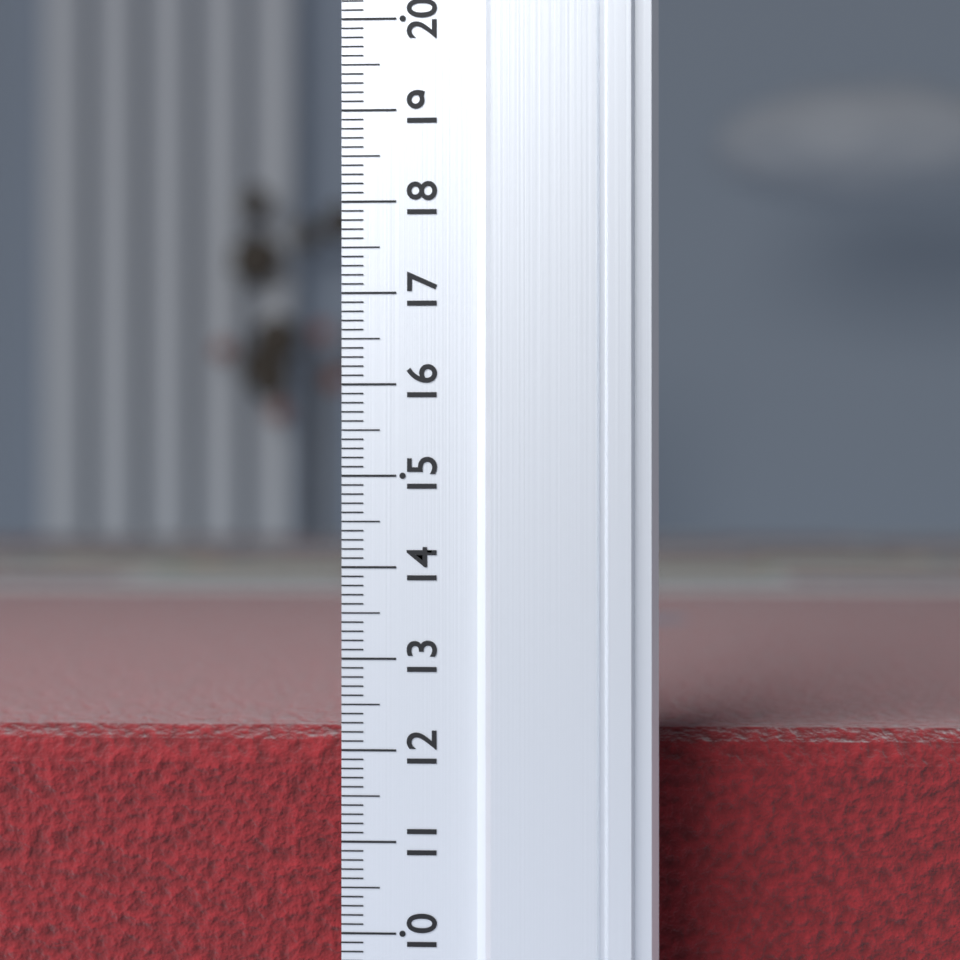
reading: 12.1 (no unit)
